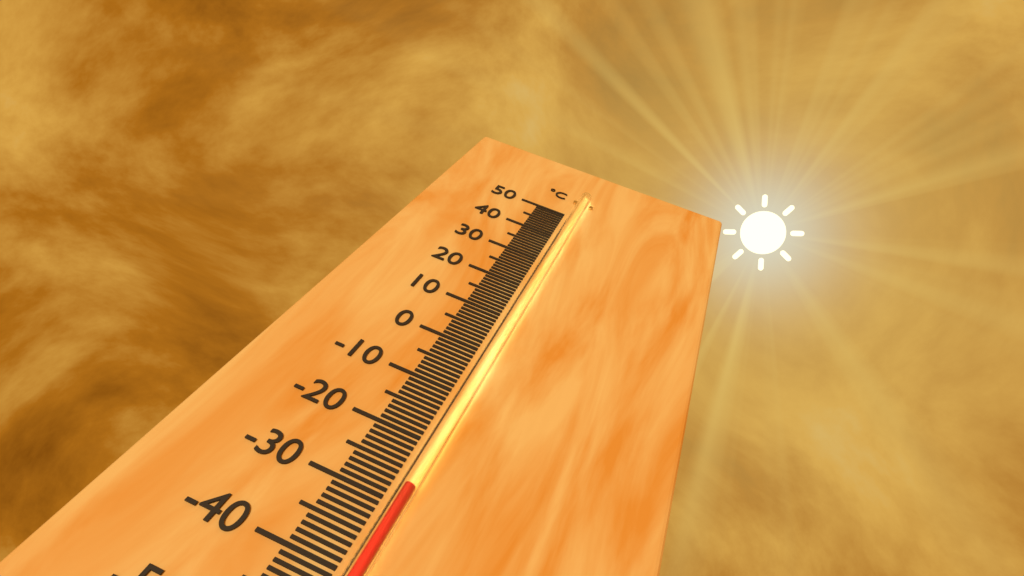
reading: -28 °C
